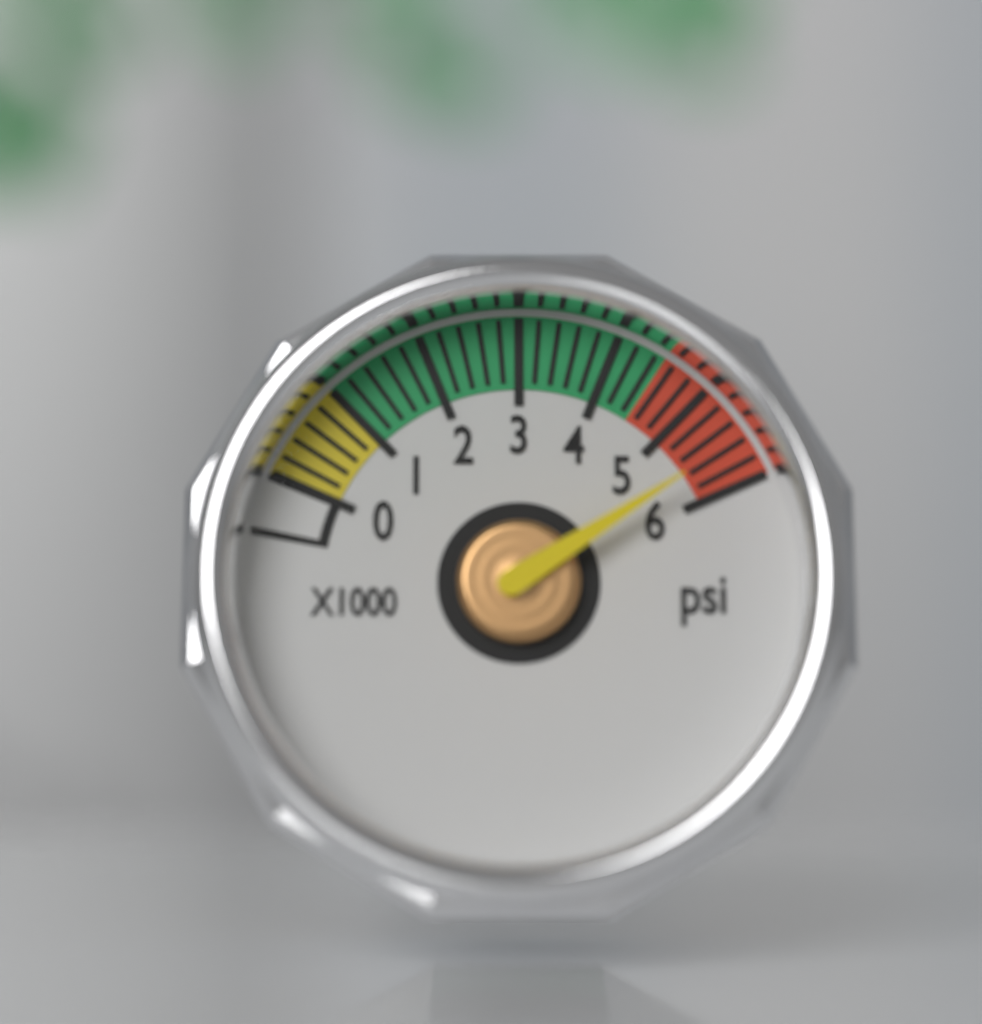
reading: 5600 psi
